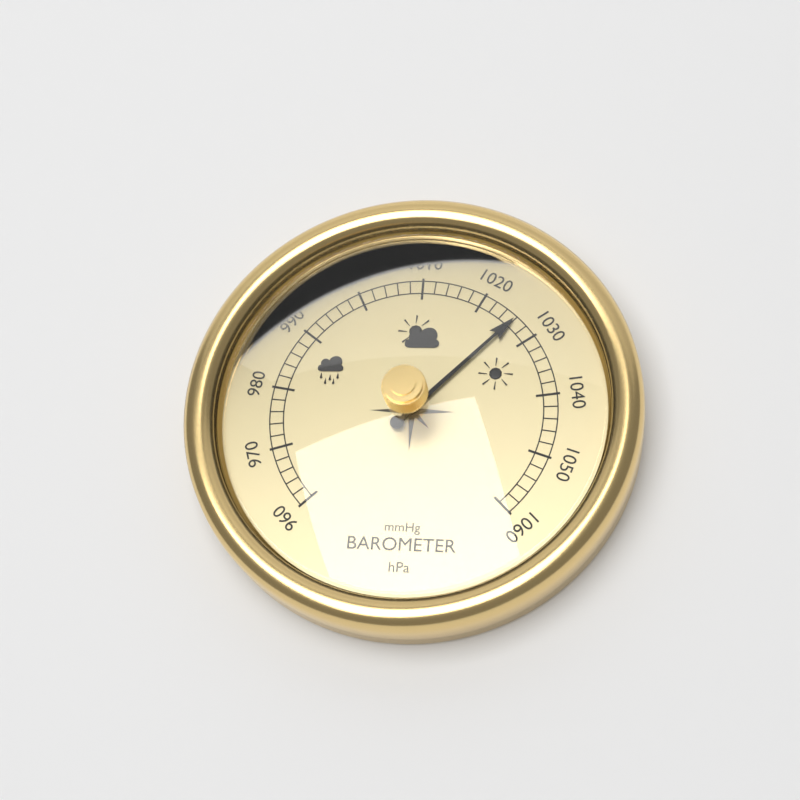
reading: 1026 hPa
